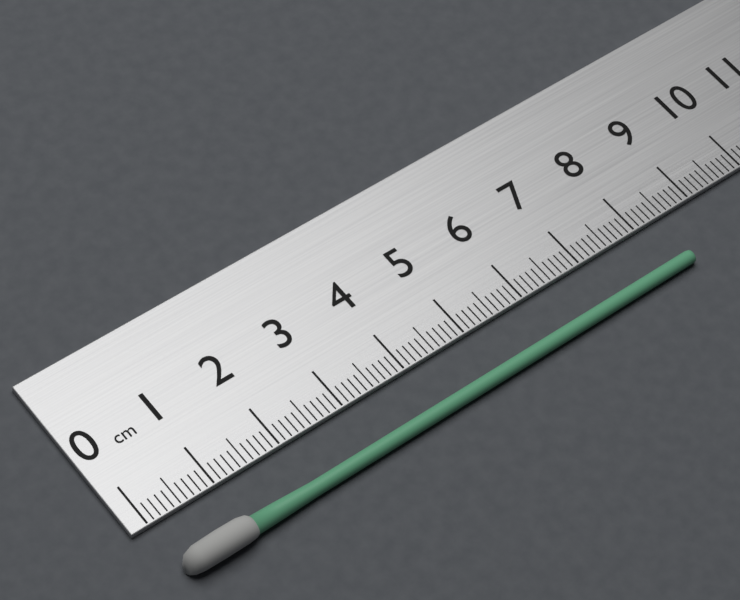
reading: 8.4 cm
